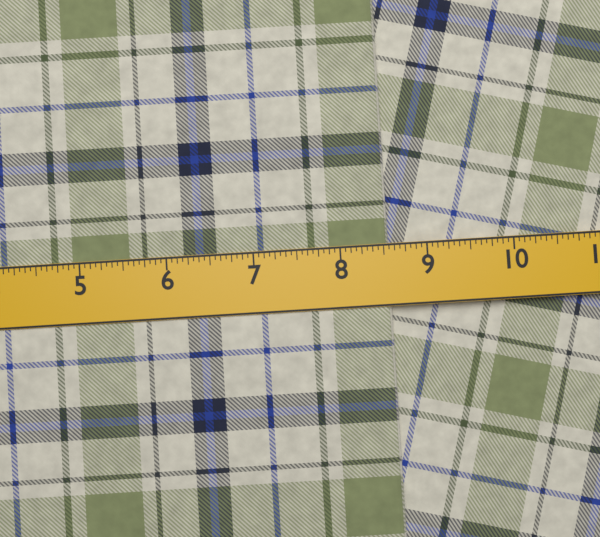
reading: 8.5625 in
